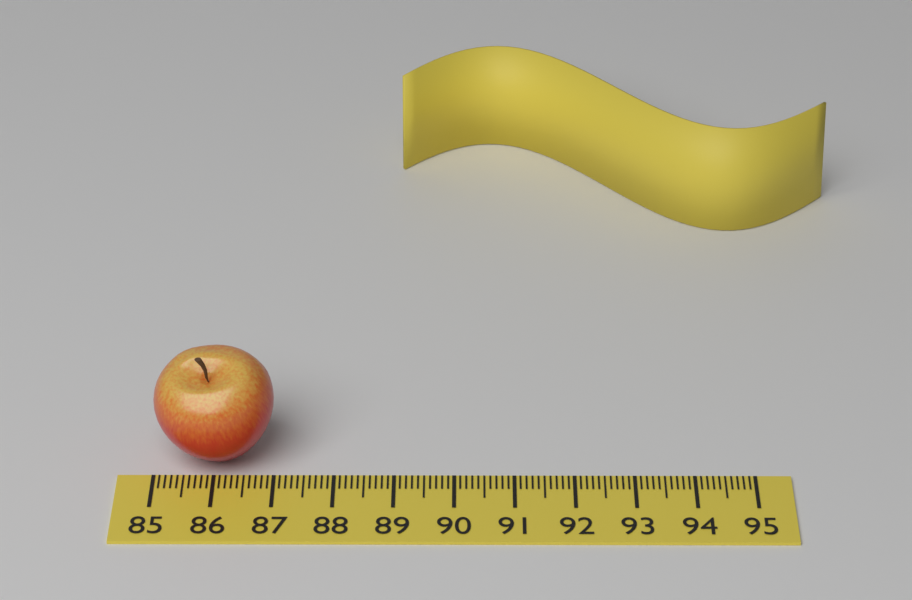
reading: 87.0 (no unit)
